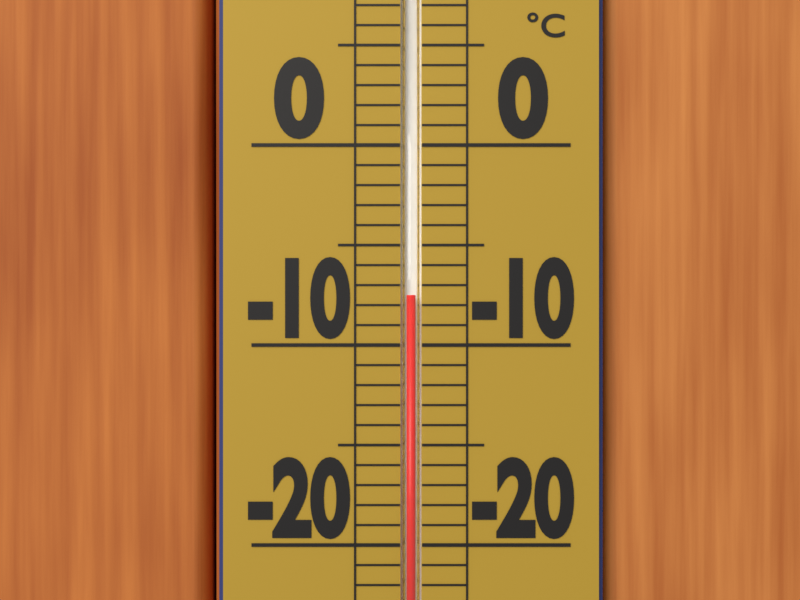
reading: -7.5 °C
